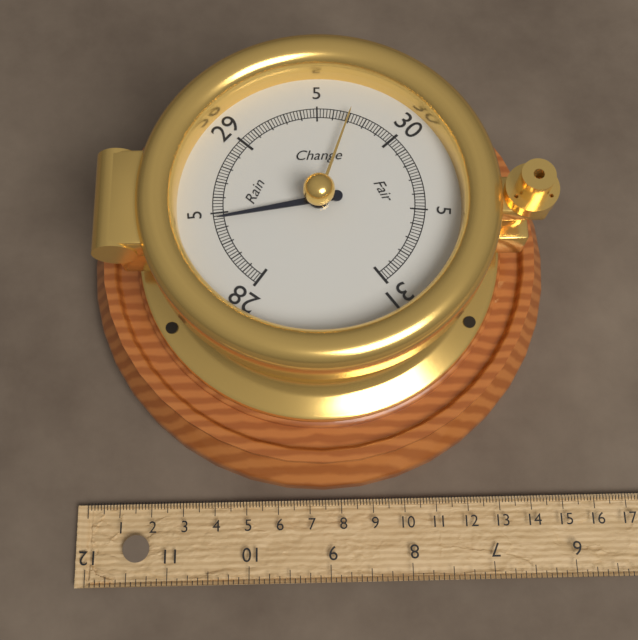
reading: 28.46 inHg
